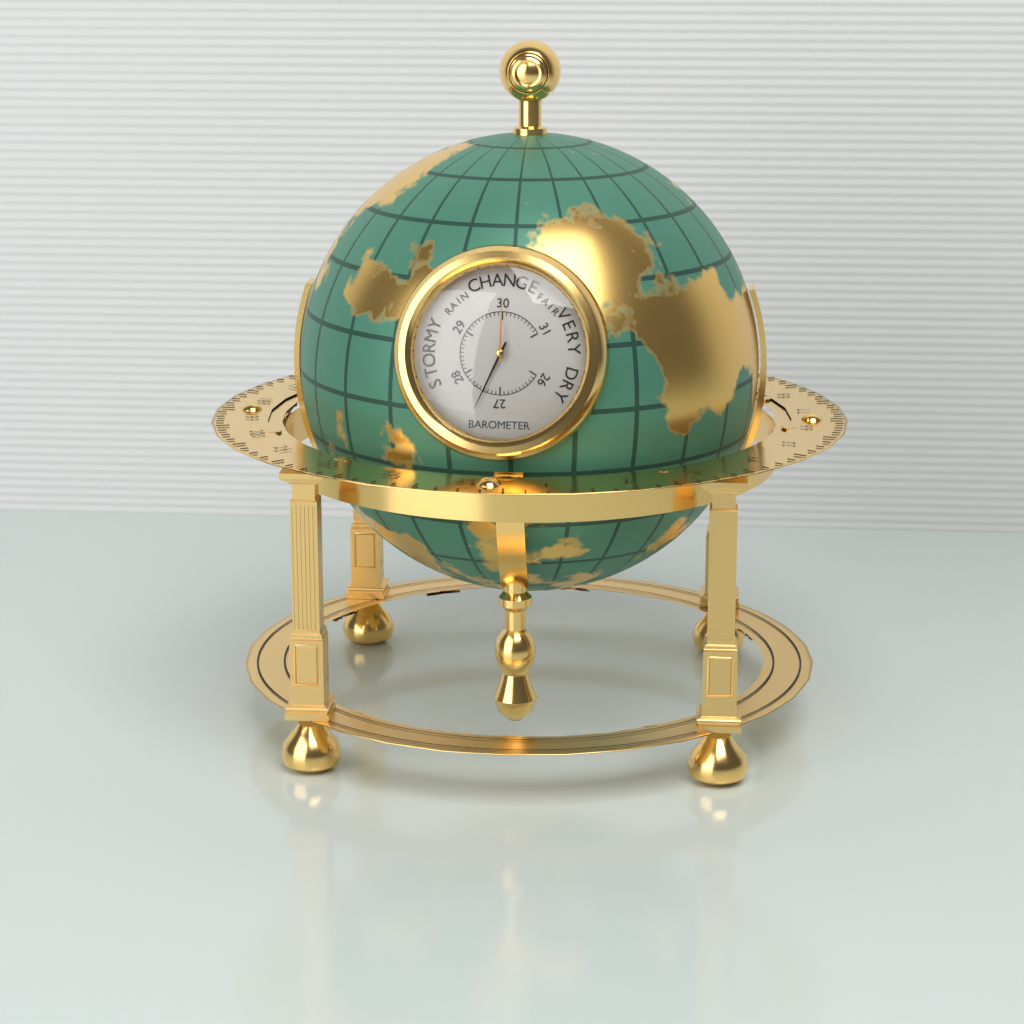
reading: 27.4 inHg
